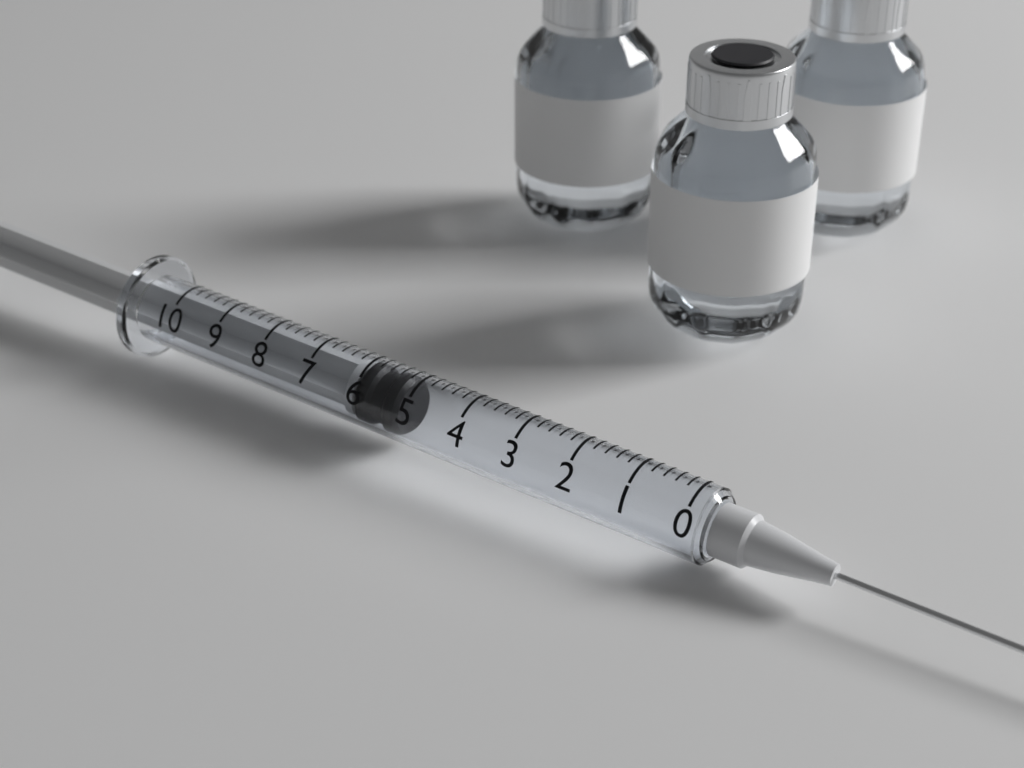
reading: 5.2 (no unit)
